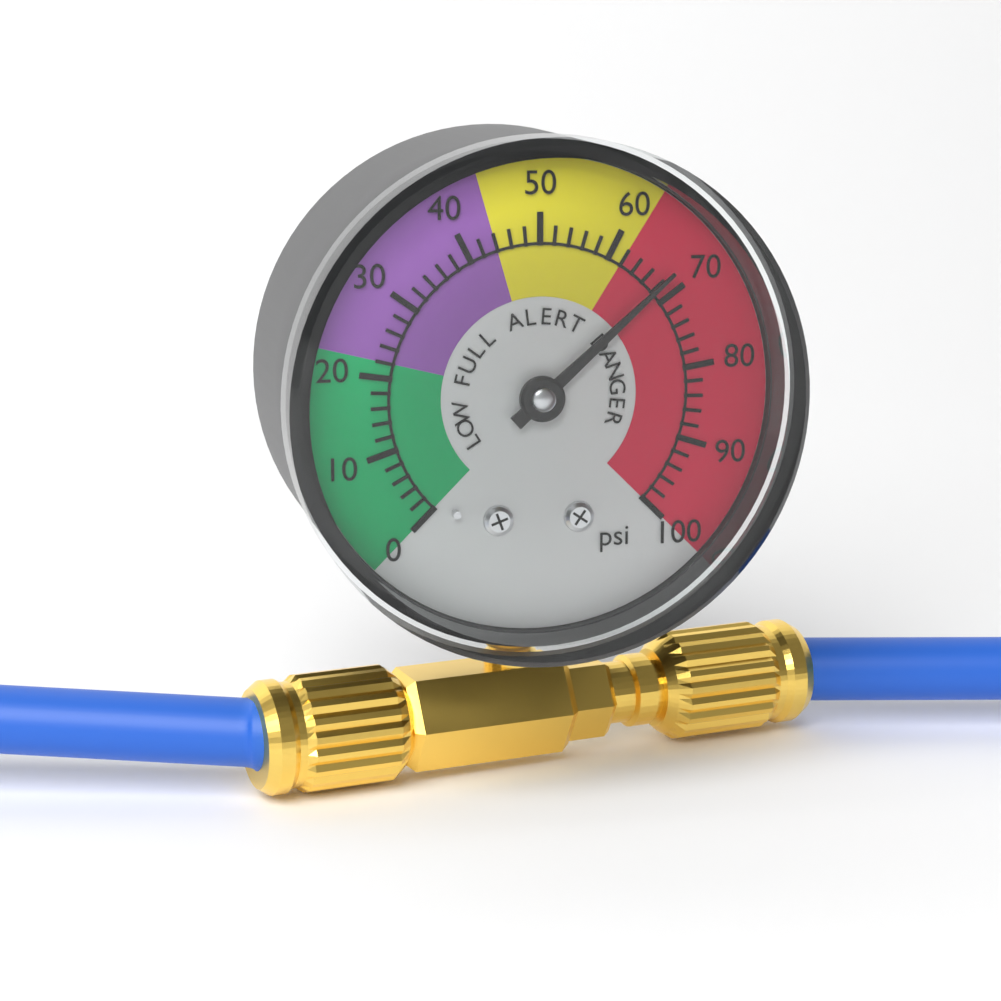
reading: 68 psi
